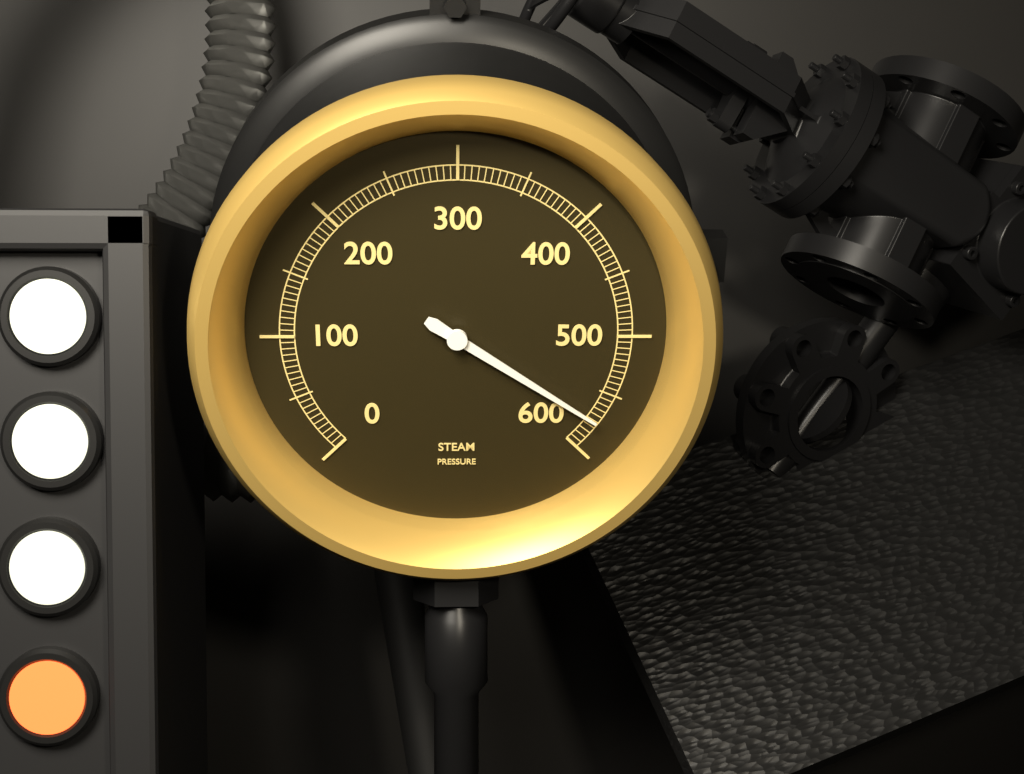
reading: 575 (no unit)
